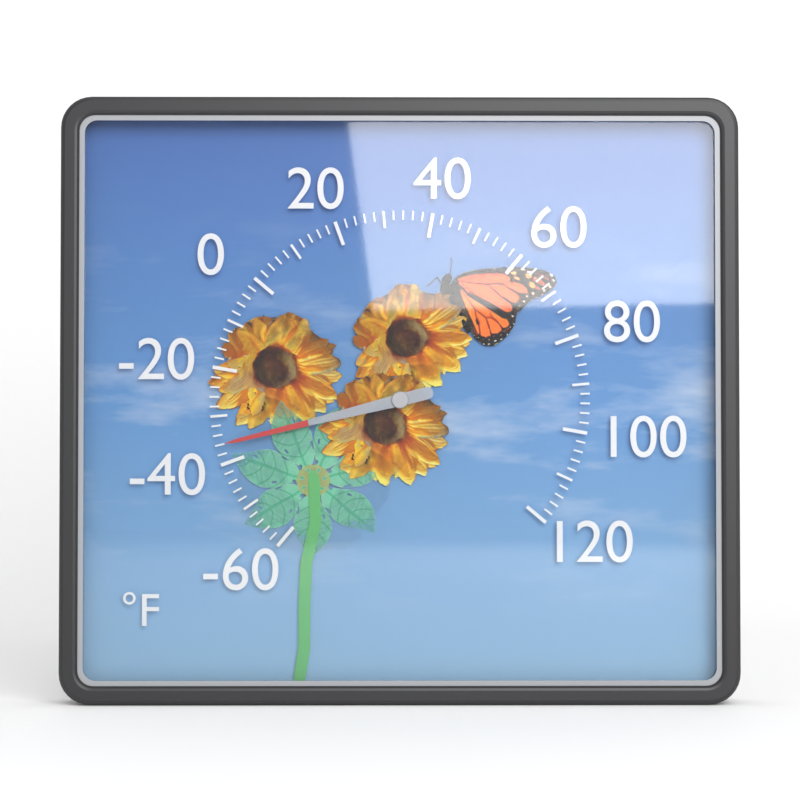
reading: -36 °F
